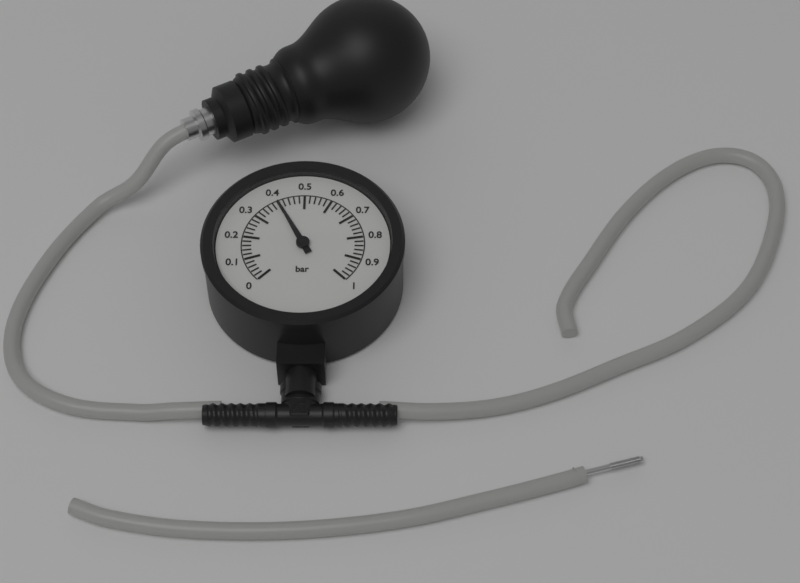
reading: 0.40 bar
